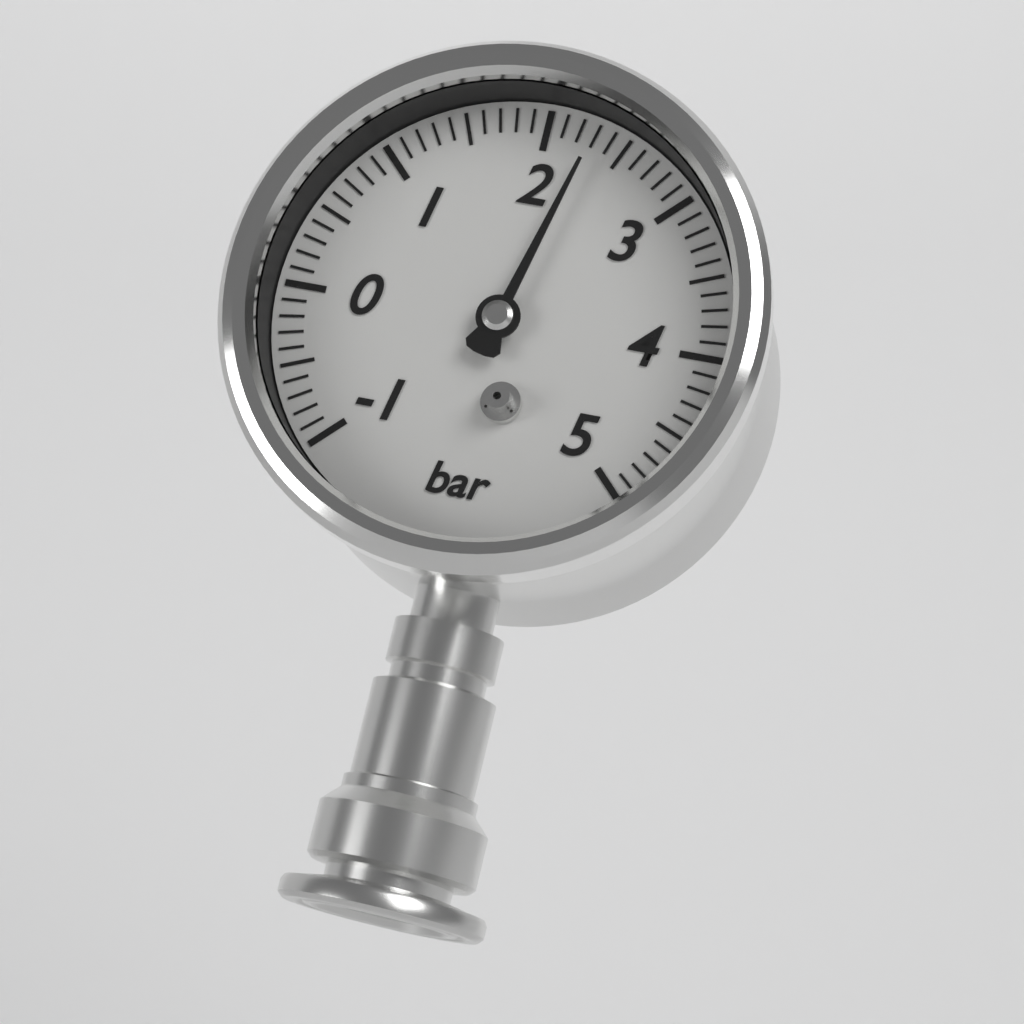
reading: 2.3 bar
